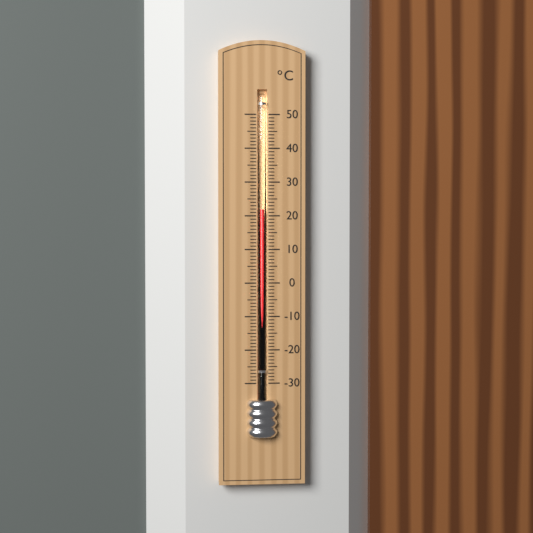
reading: 22 °C
